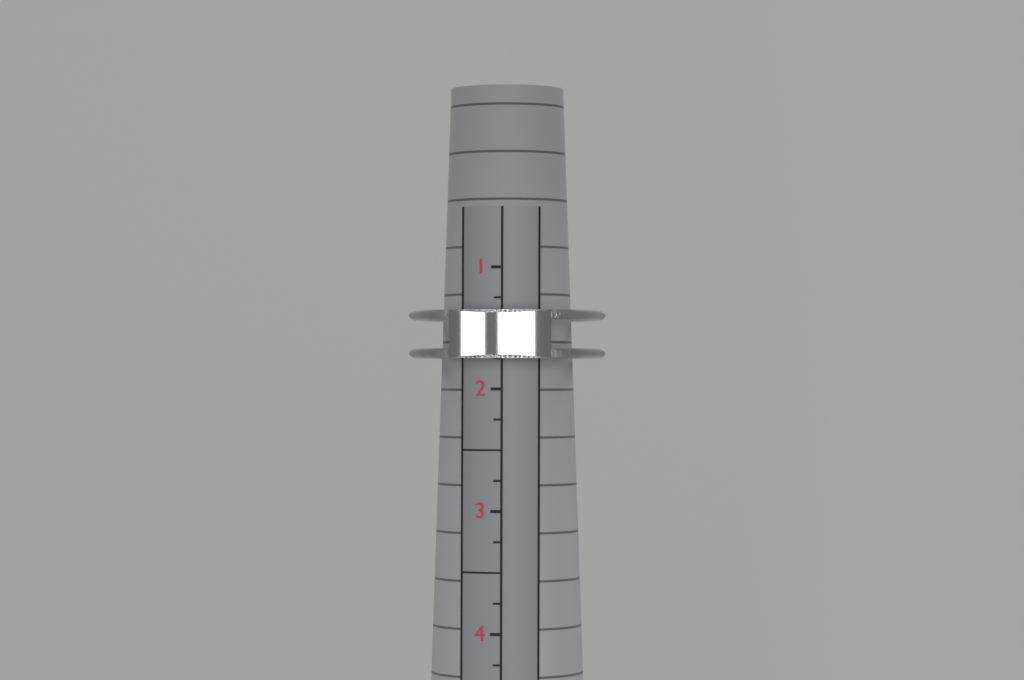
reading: 1.75 (no unit)
